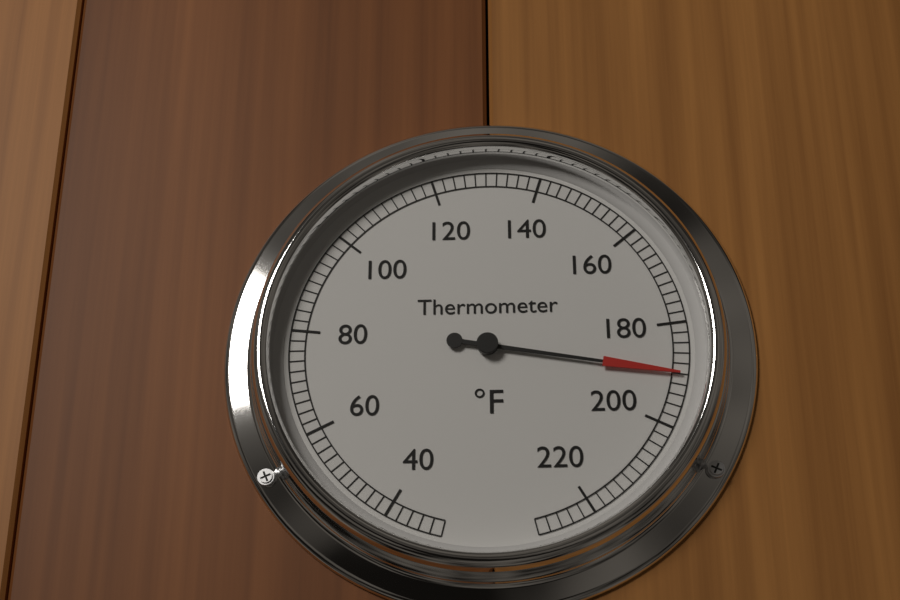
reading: 190 °F
